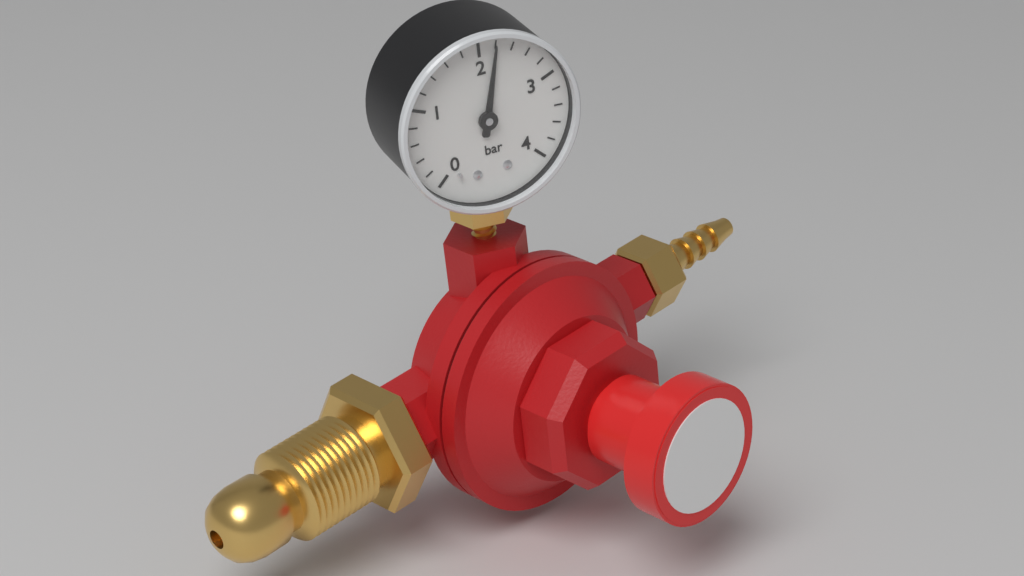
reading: 2.2 bar
